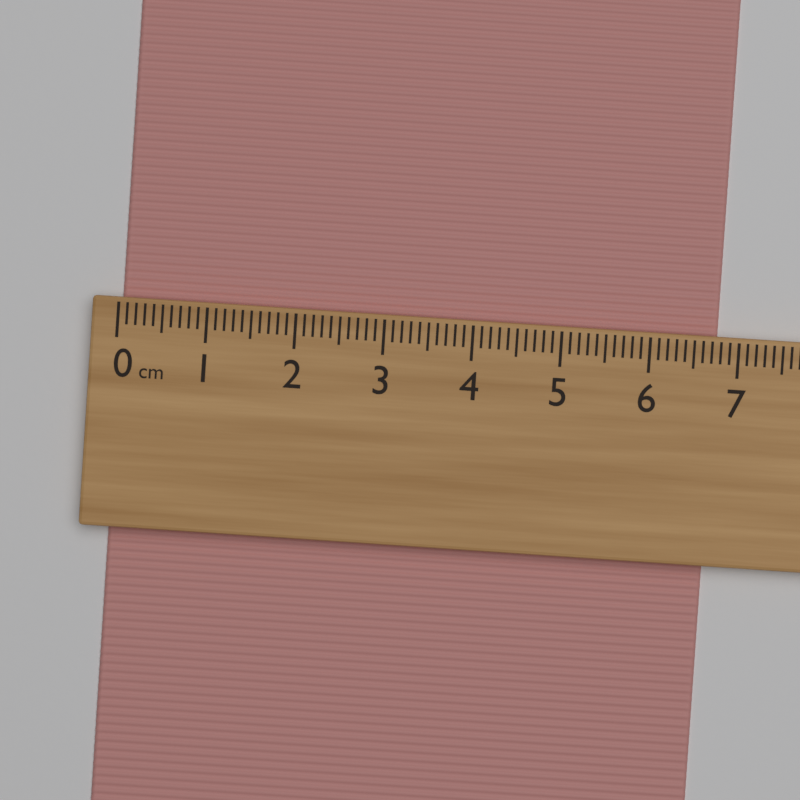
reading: 6.8 cm
